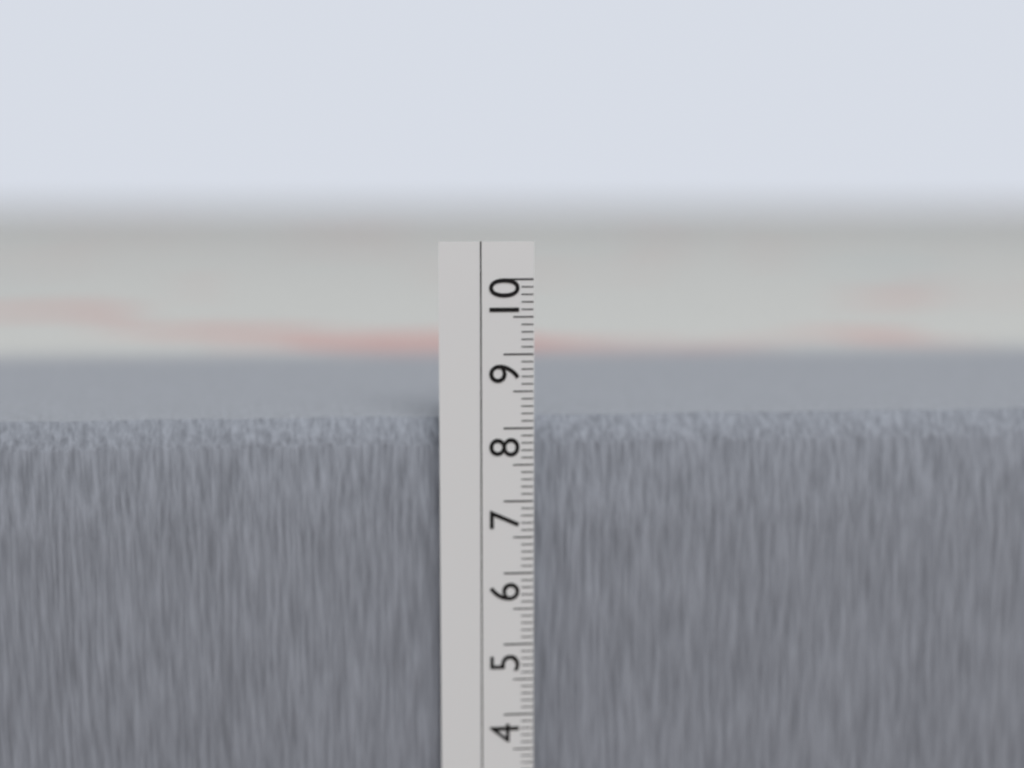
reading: 8.1 cm
